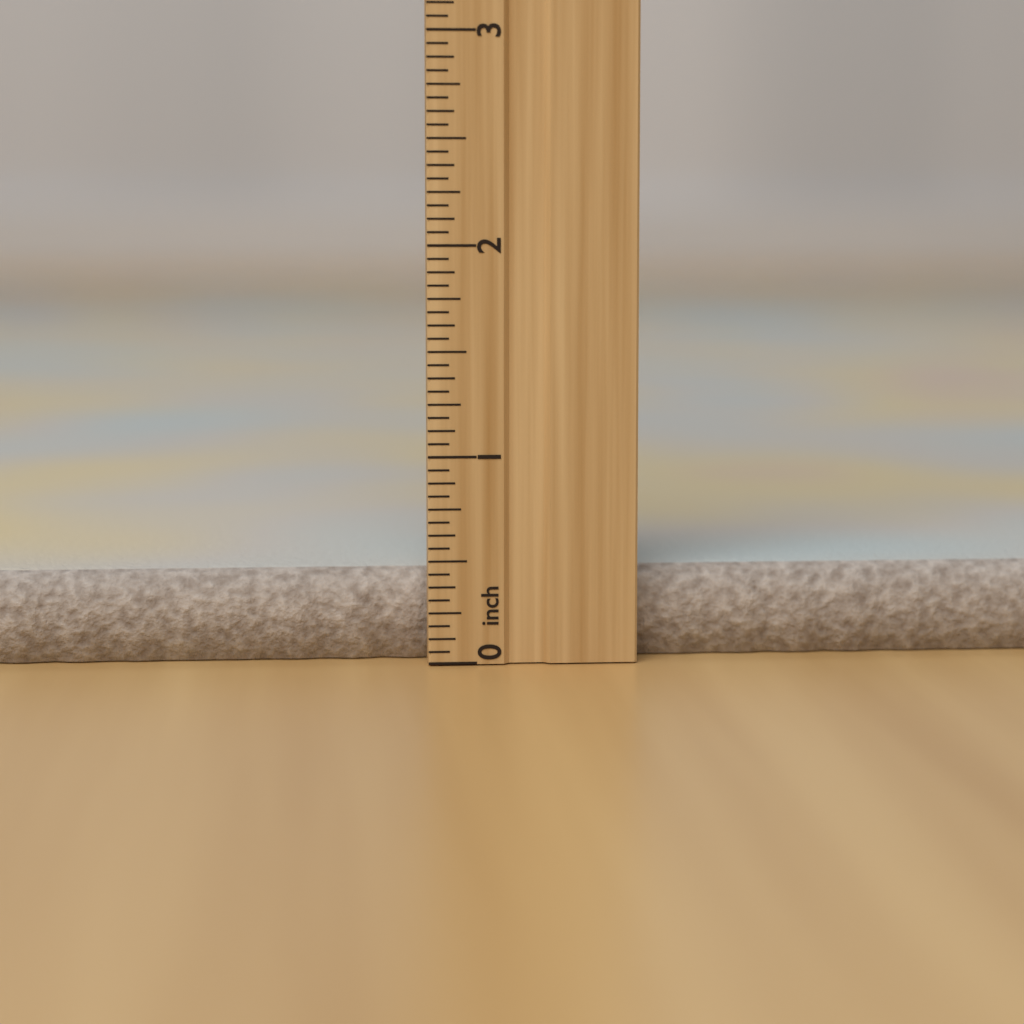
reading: 0.4375 inch
